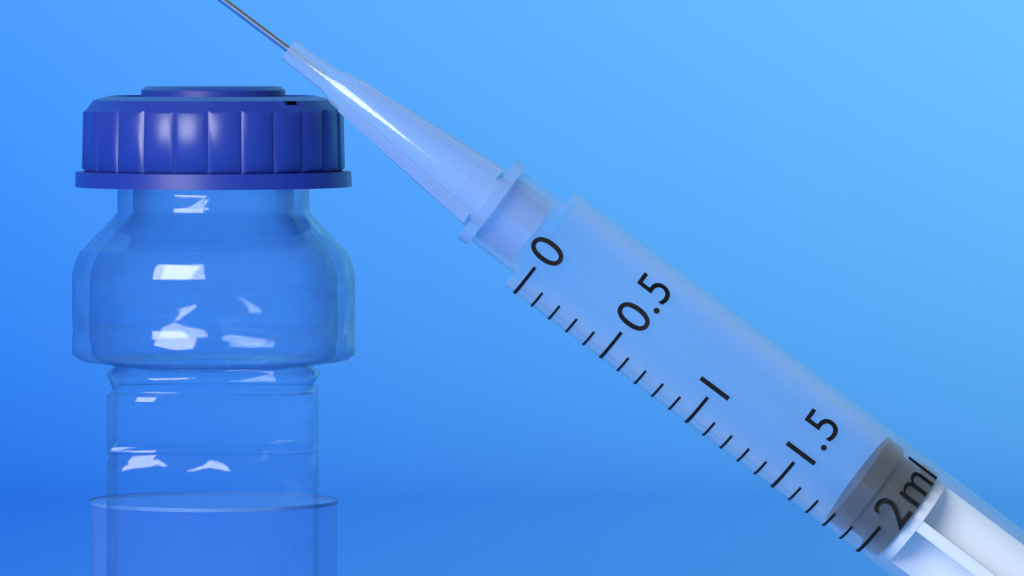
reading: 1.8 ml
